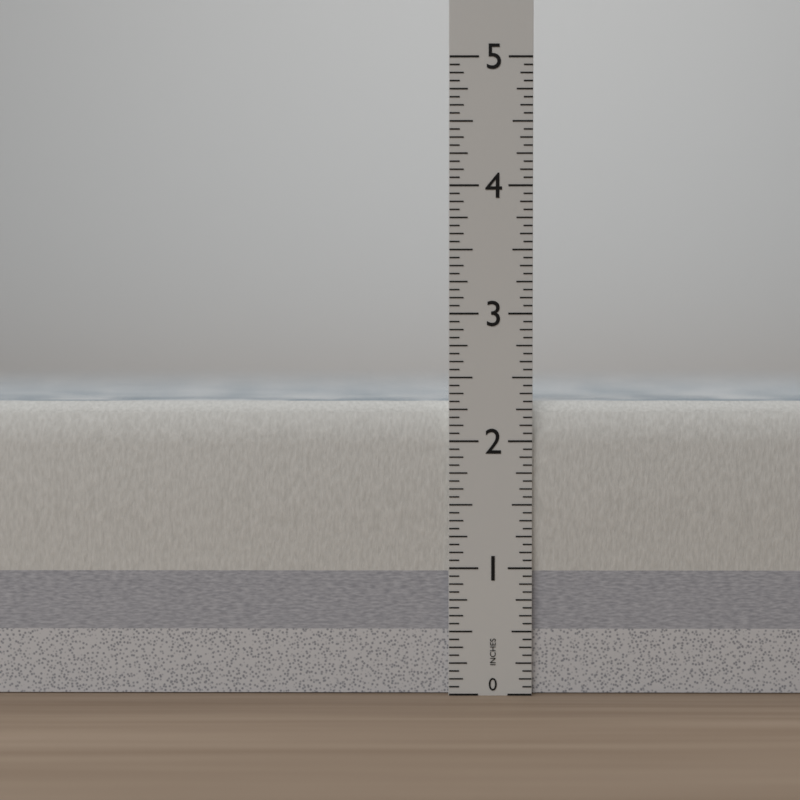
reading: 2.3125 in
